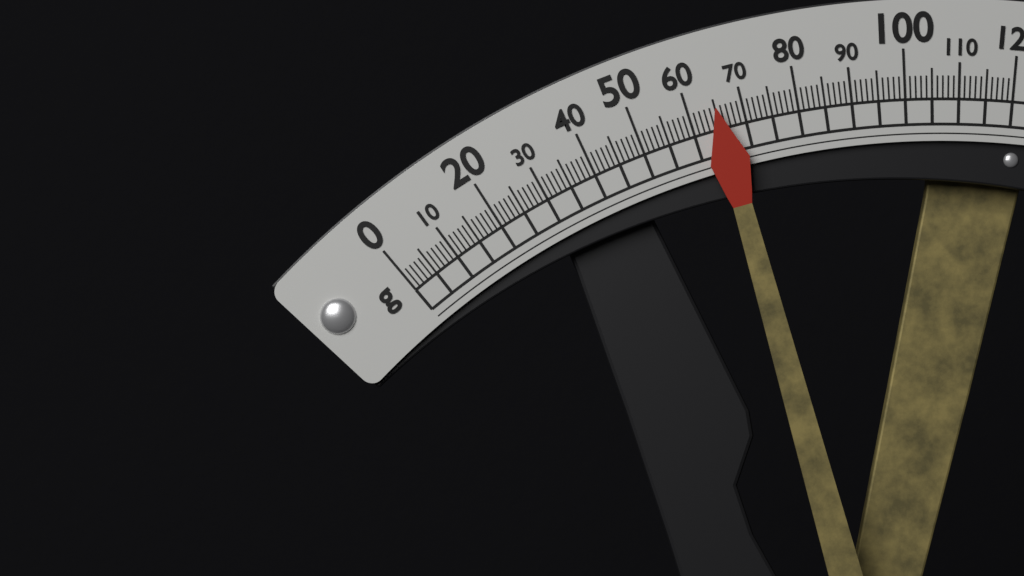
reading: 65 g
